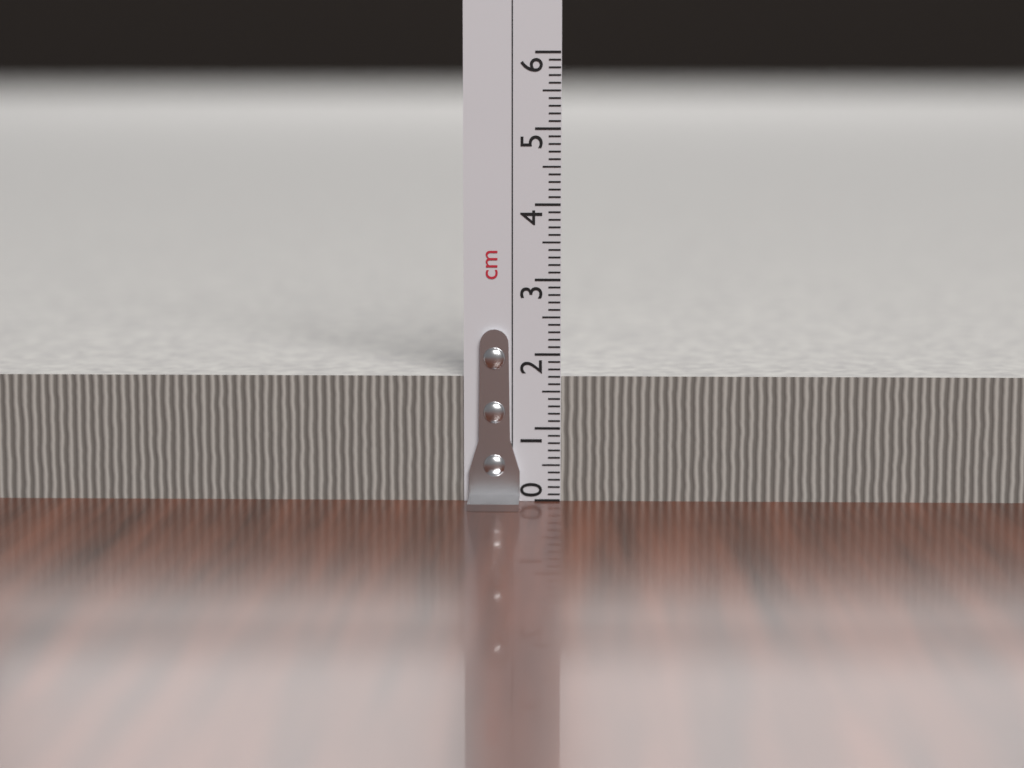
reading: 1.7 cm
